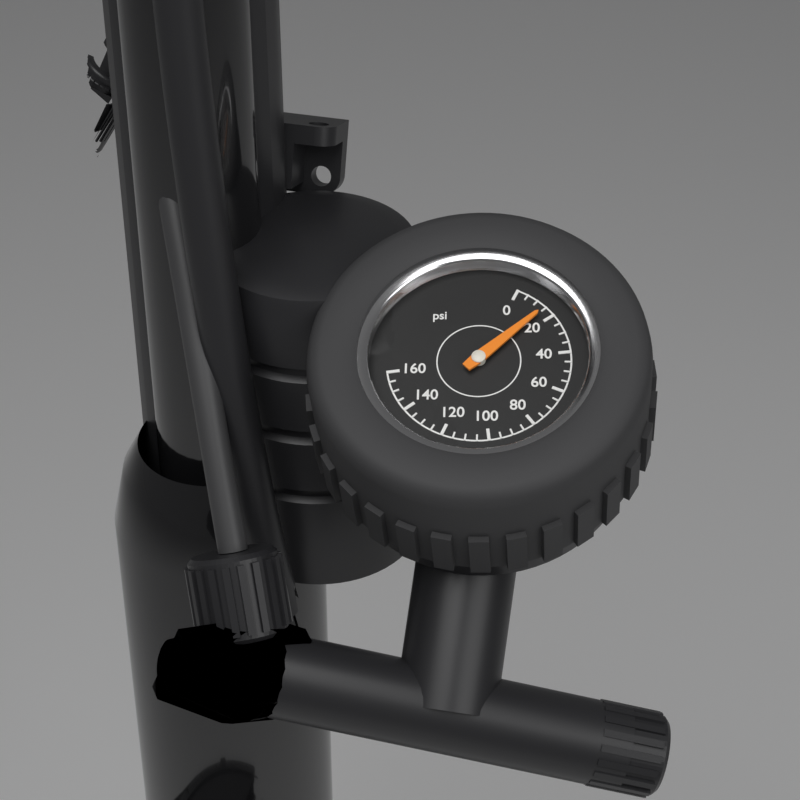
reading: 15 psi
